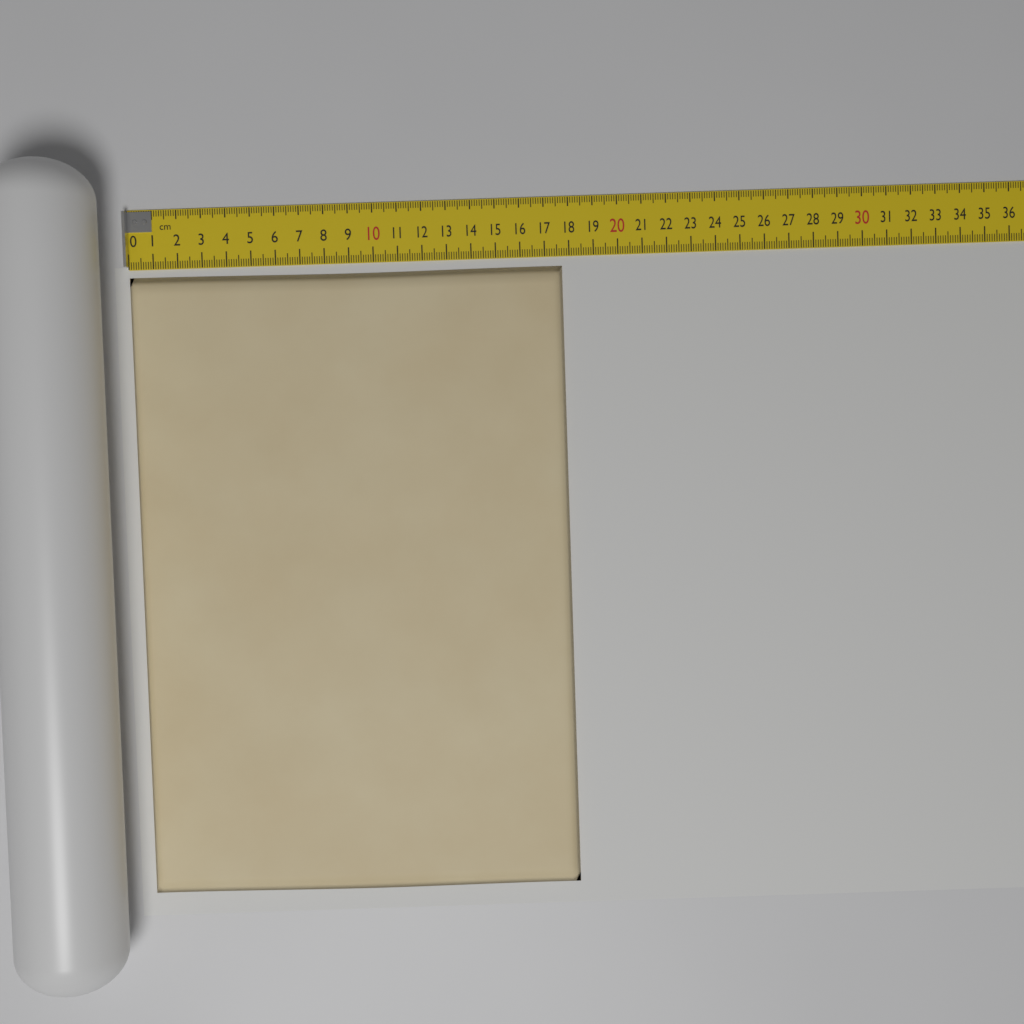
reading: 17.7 cm
